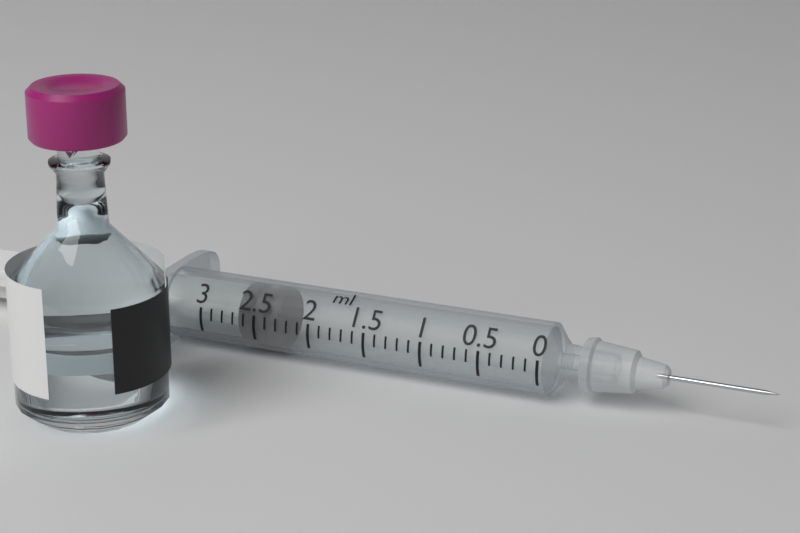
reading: 2.3 ml
